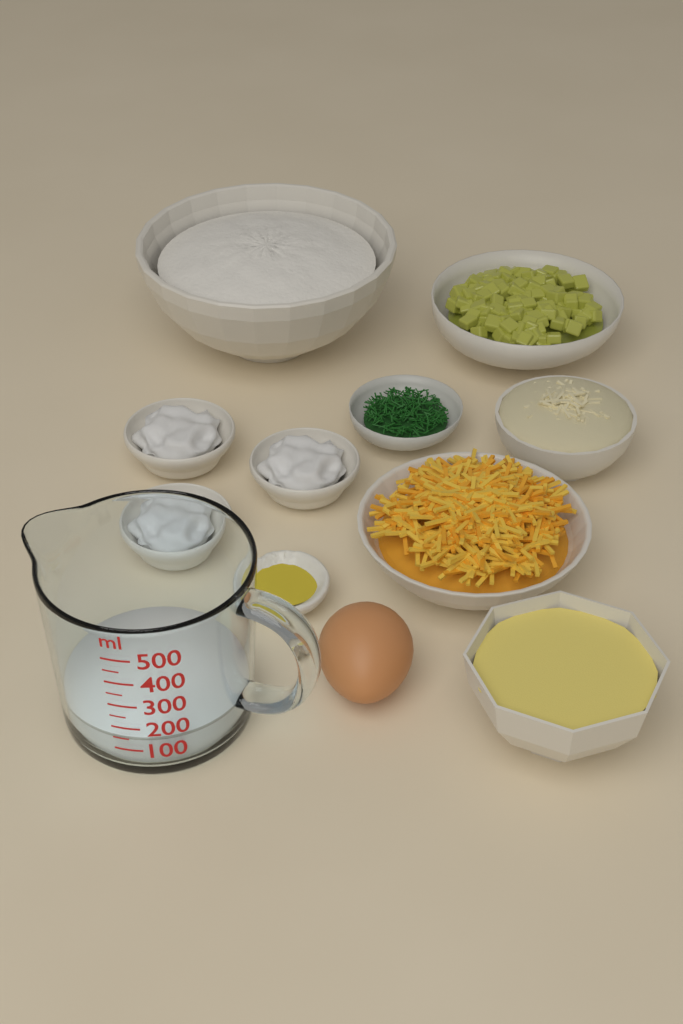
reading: 150 ml
